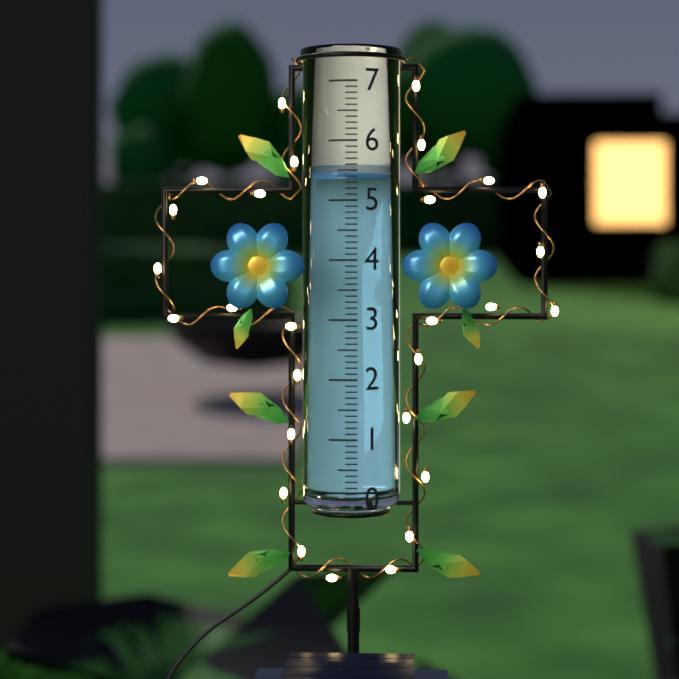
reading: 5.4 (no unit)
